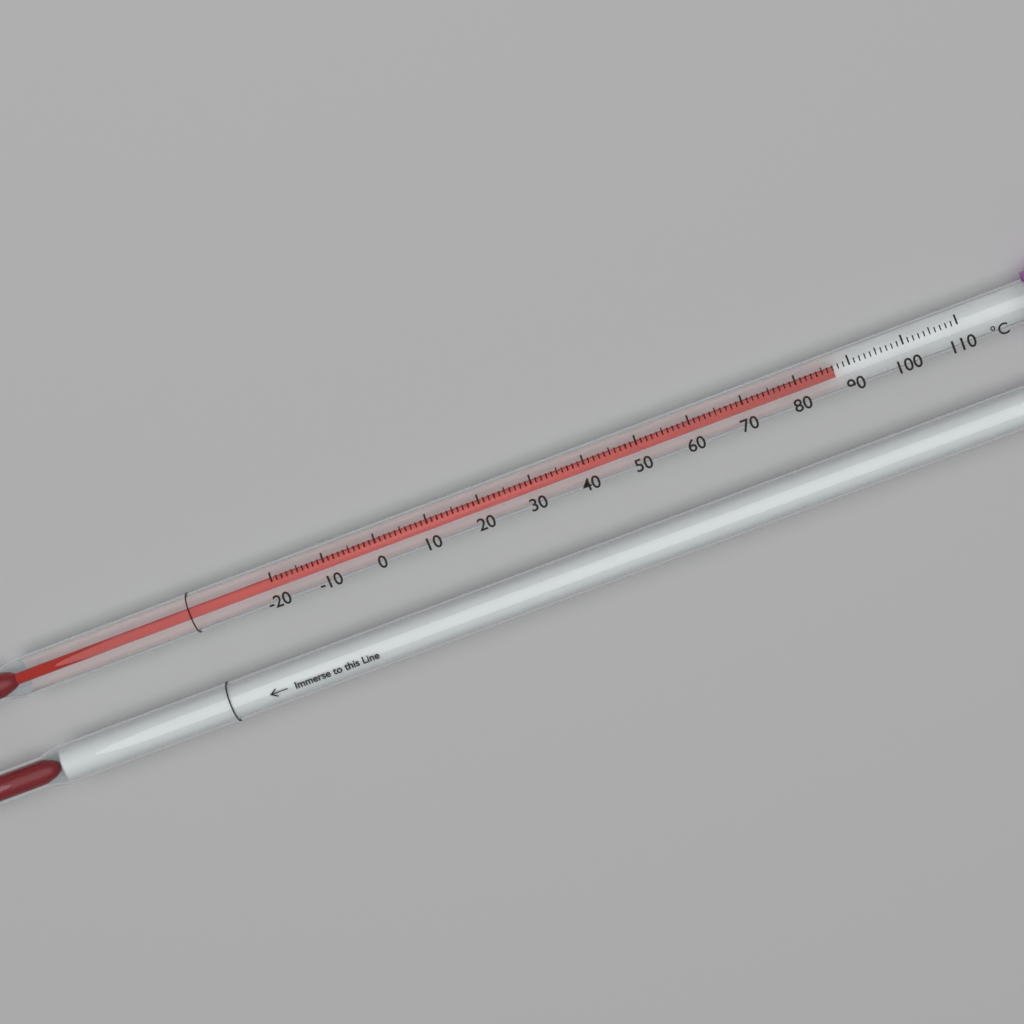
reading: 87 °C
